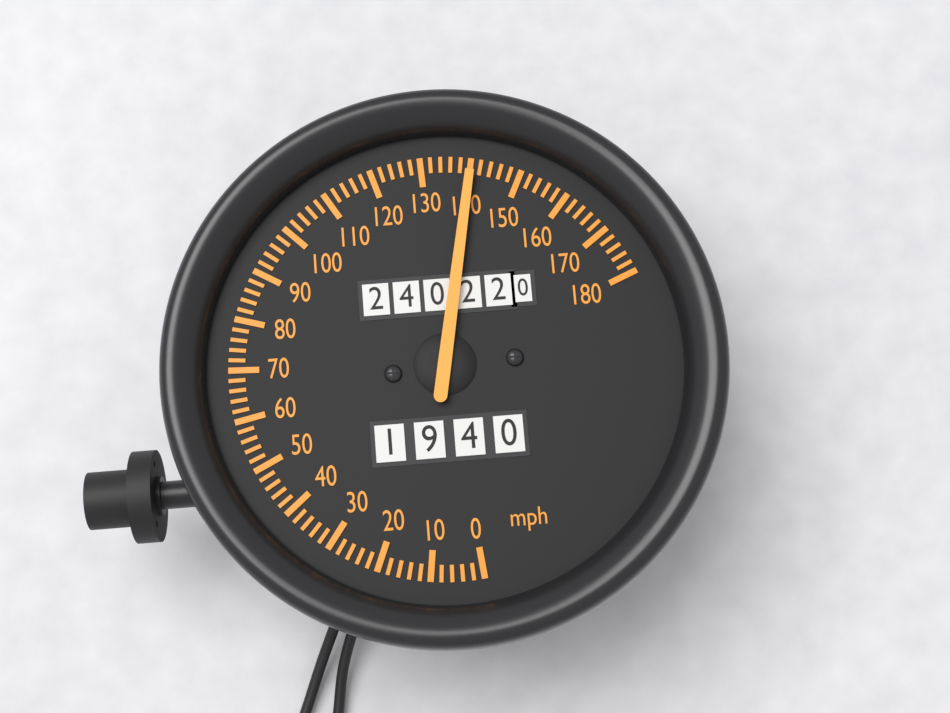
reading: 140 mph
